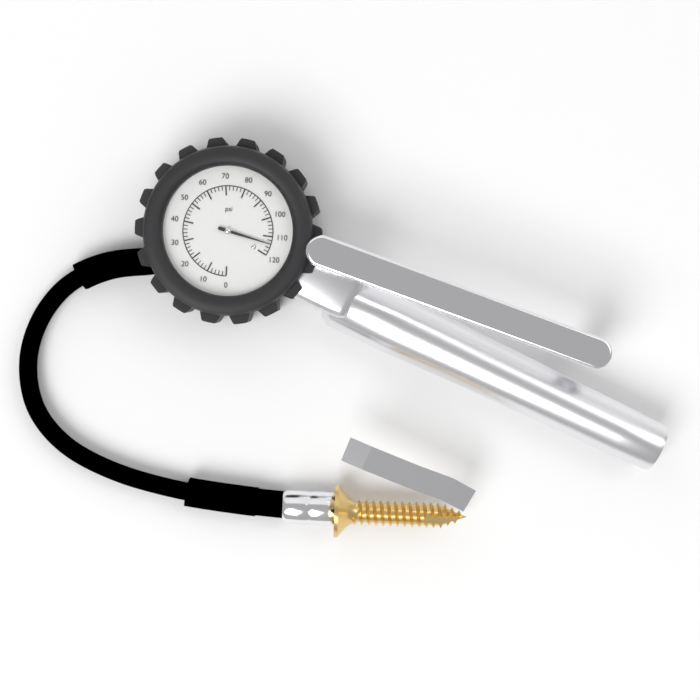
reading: 114 psi
